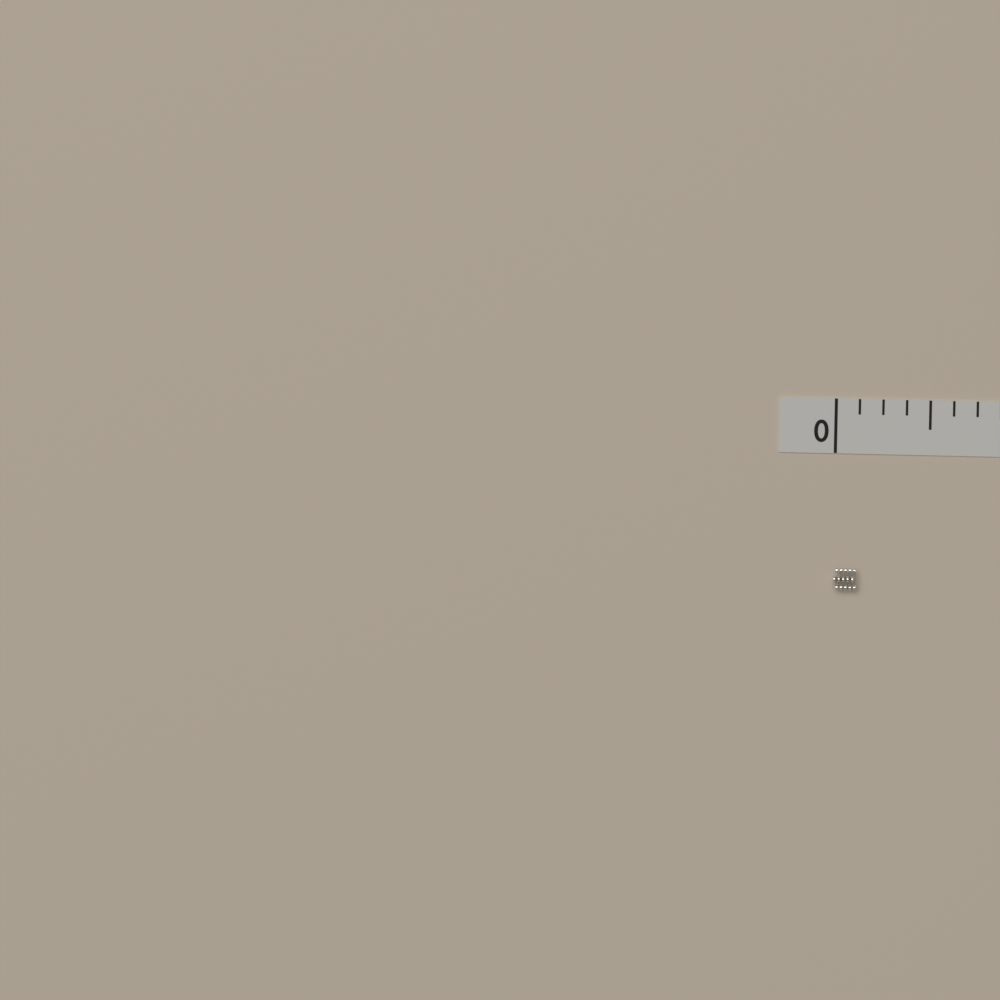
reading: 0.125 in
